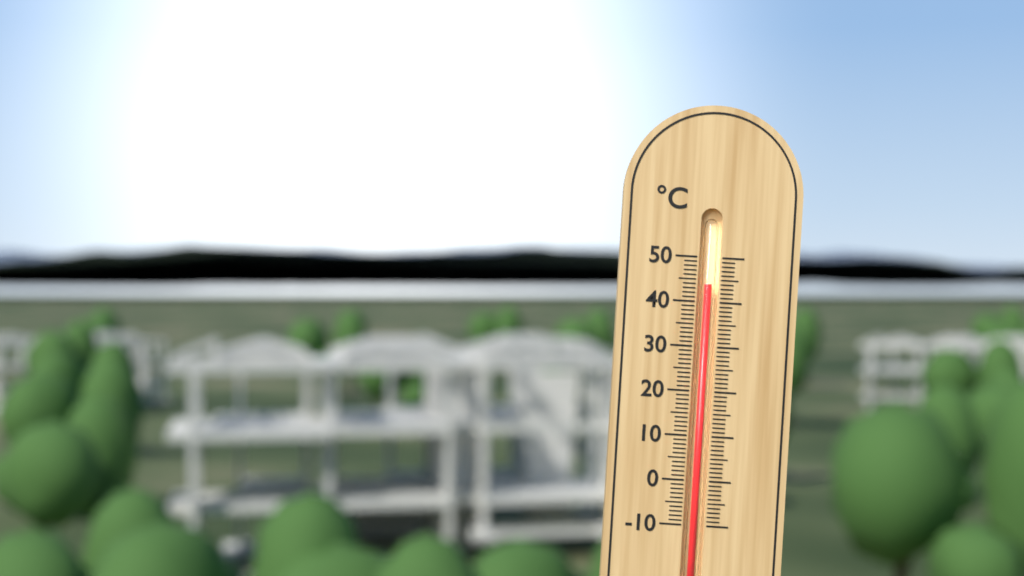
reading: 44 °C
